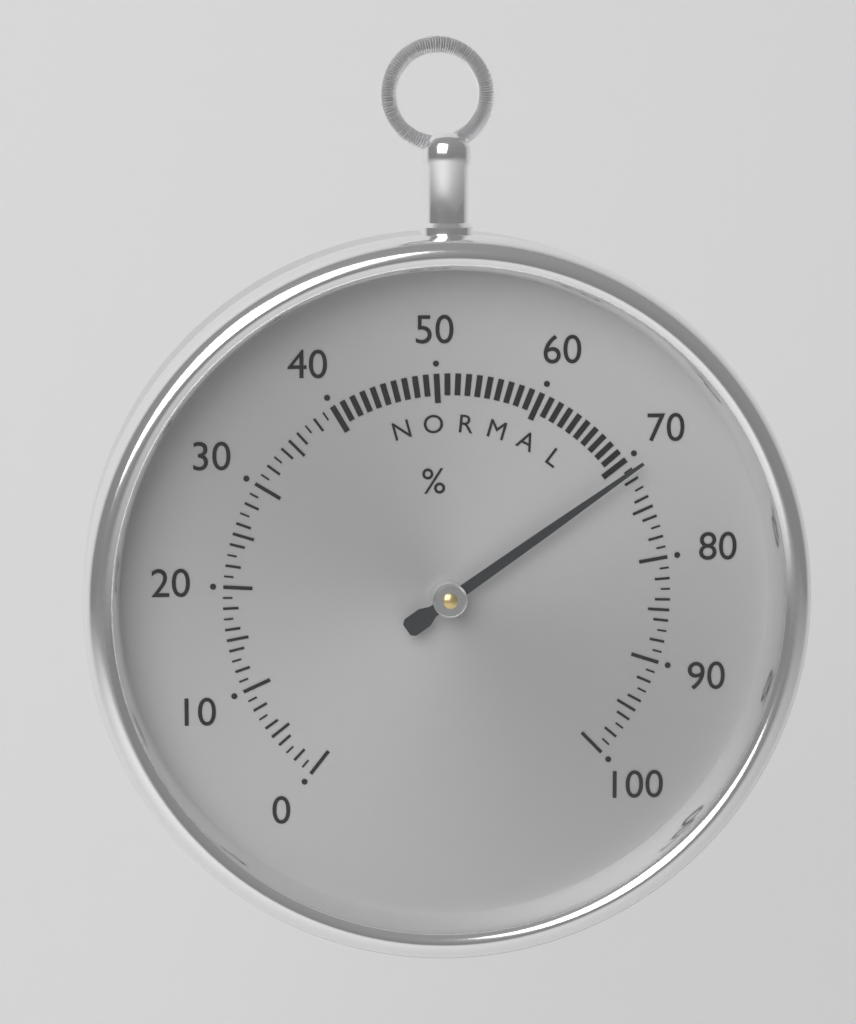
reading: 71 %
